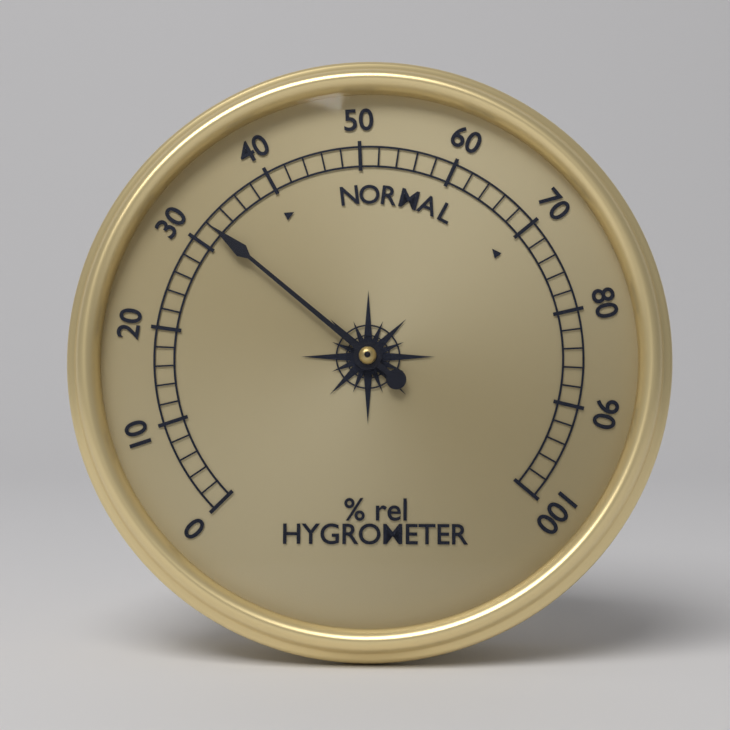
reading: 32 % rel
